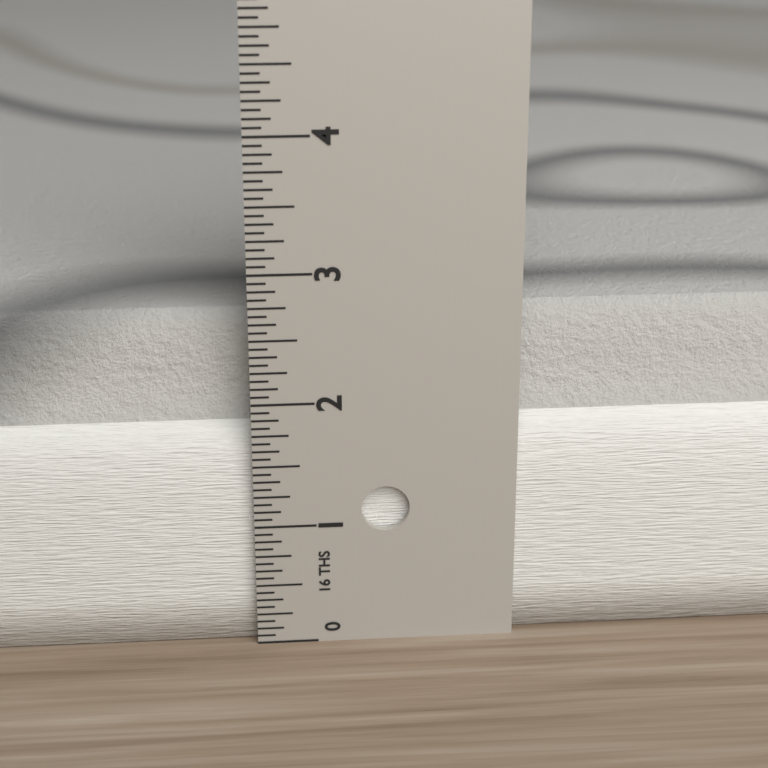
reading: 2.6250 in
